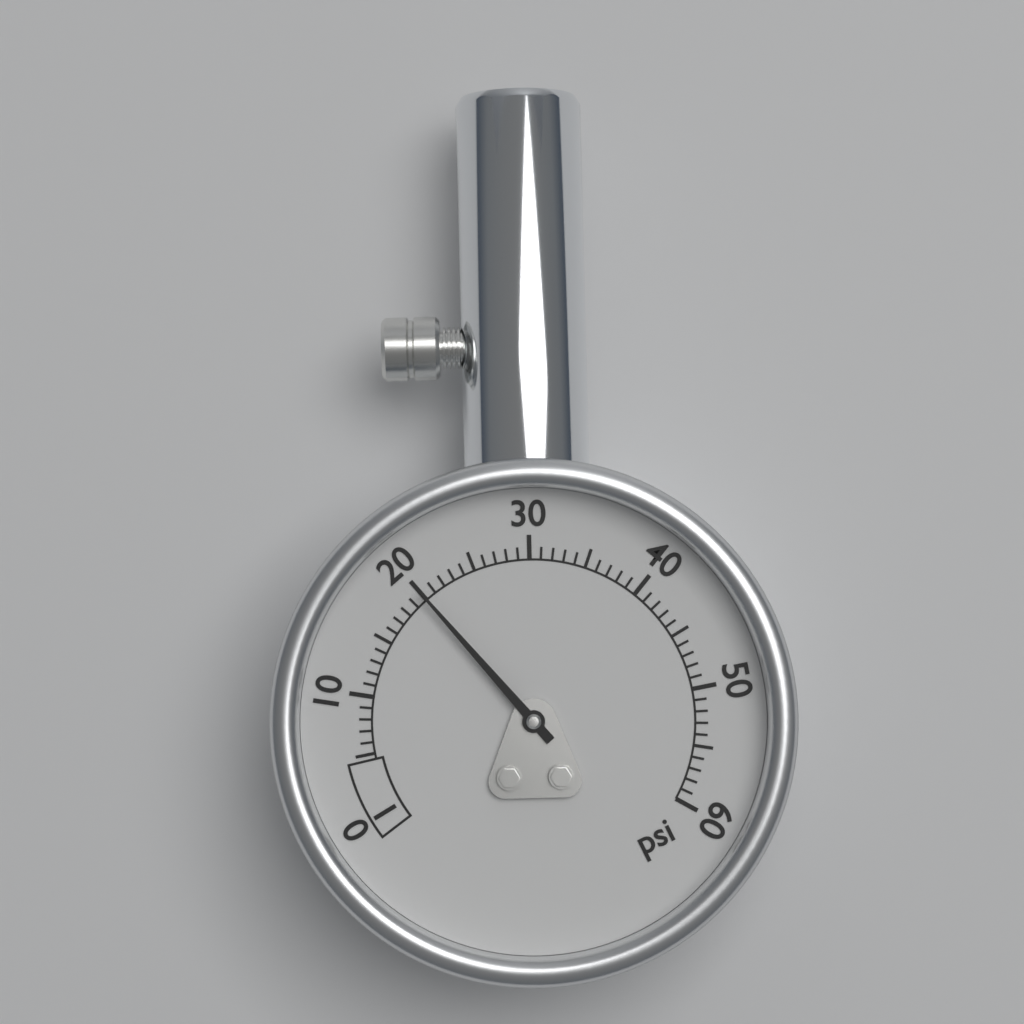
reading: 20 psi
